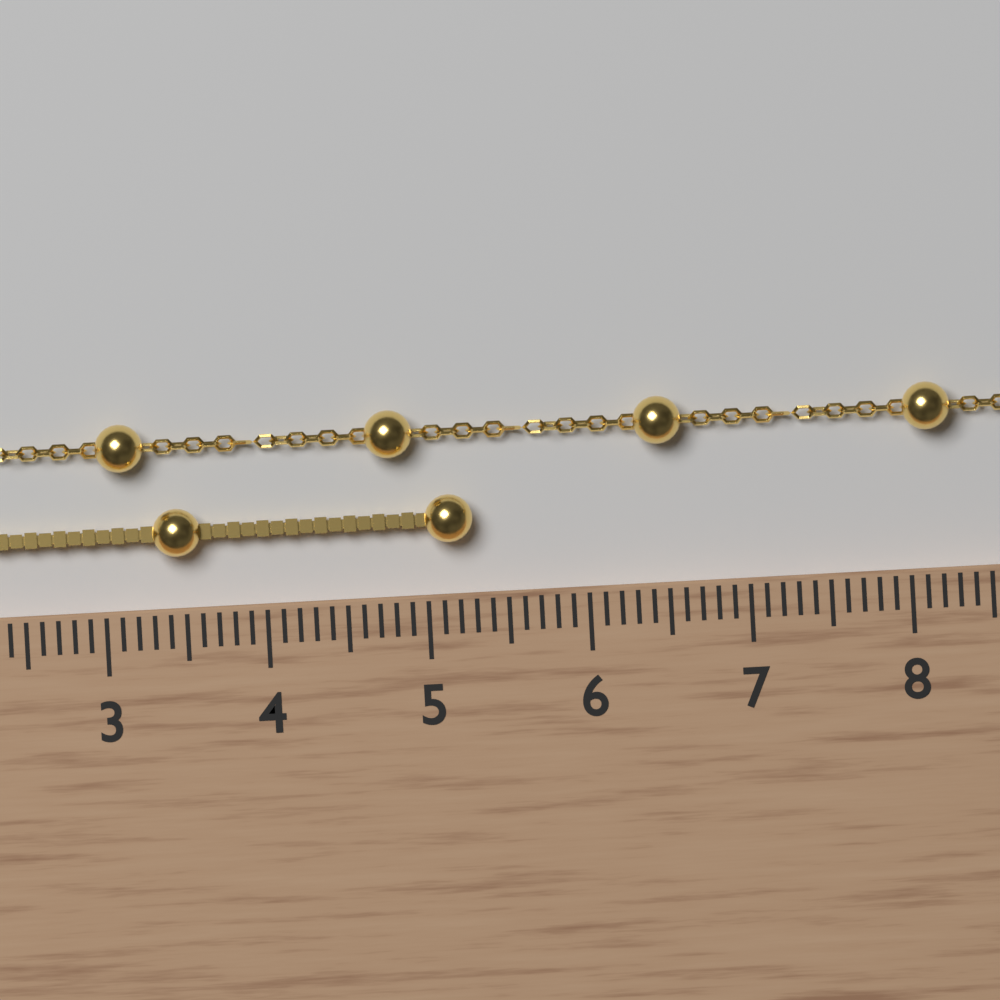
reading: 5.3 cm
